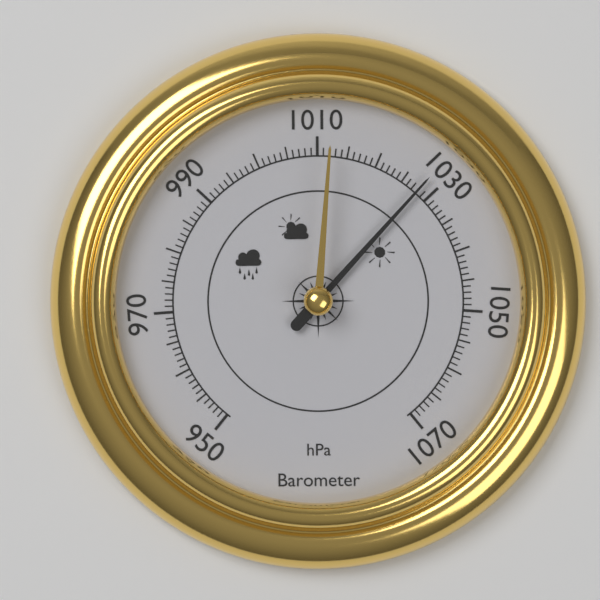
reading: 1028 hPa
